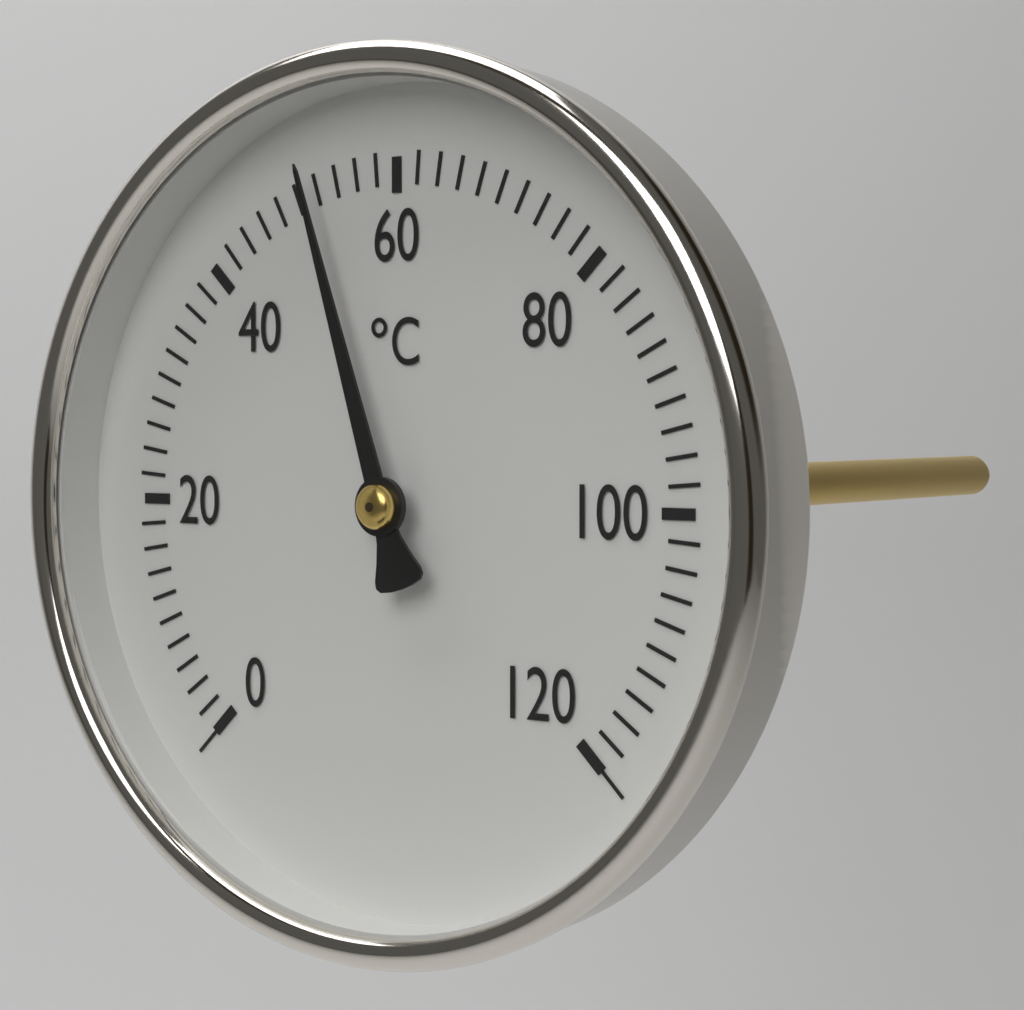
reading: 52 °C
